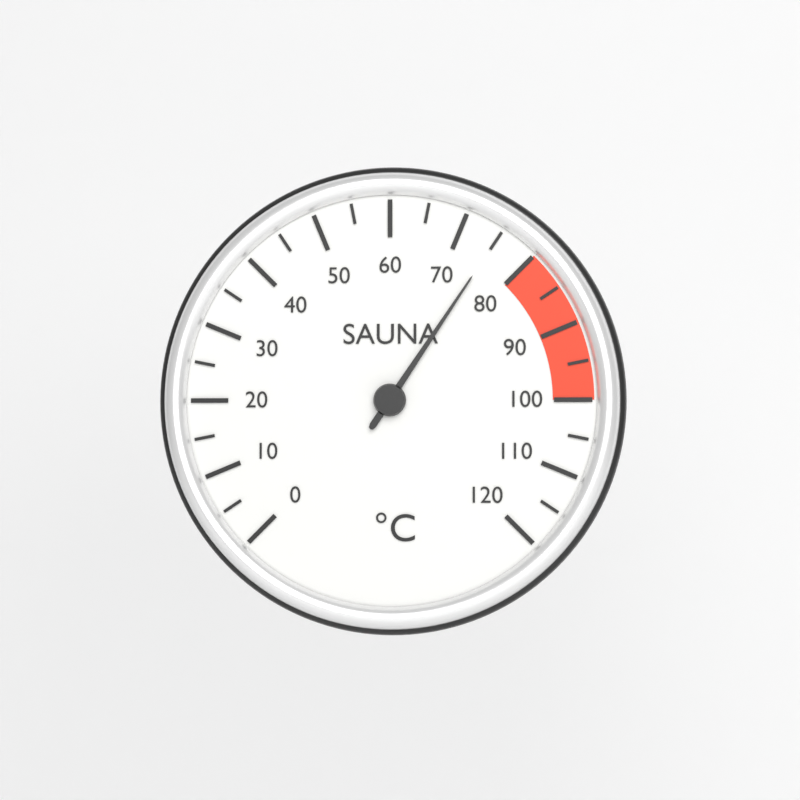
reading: 75 °C
